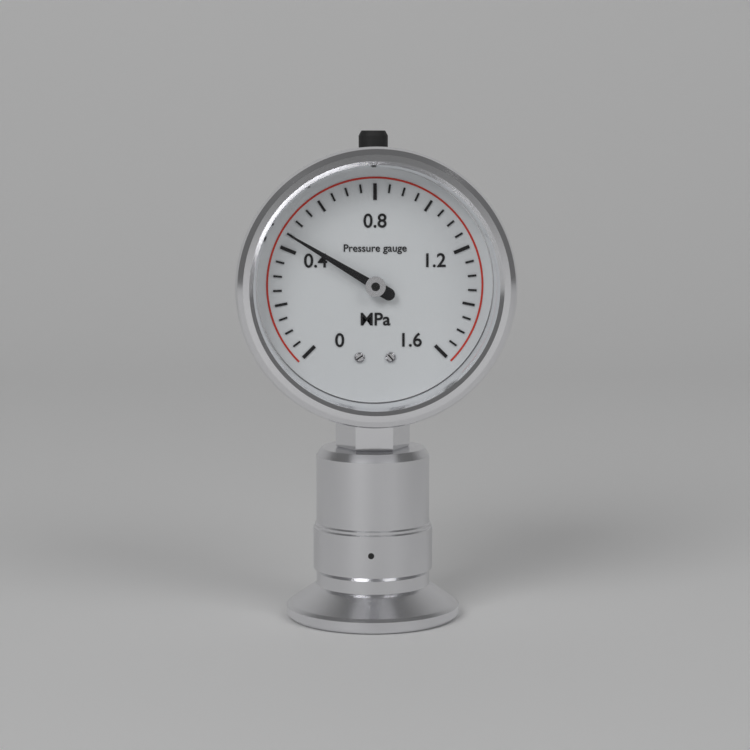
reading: 0.45 MPa
